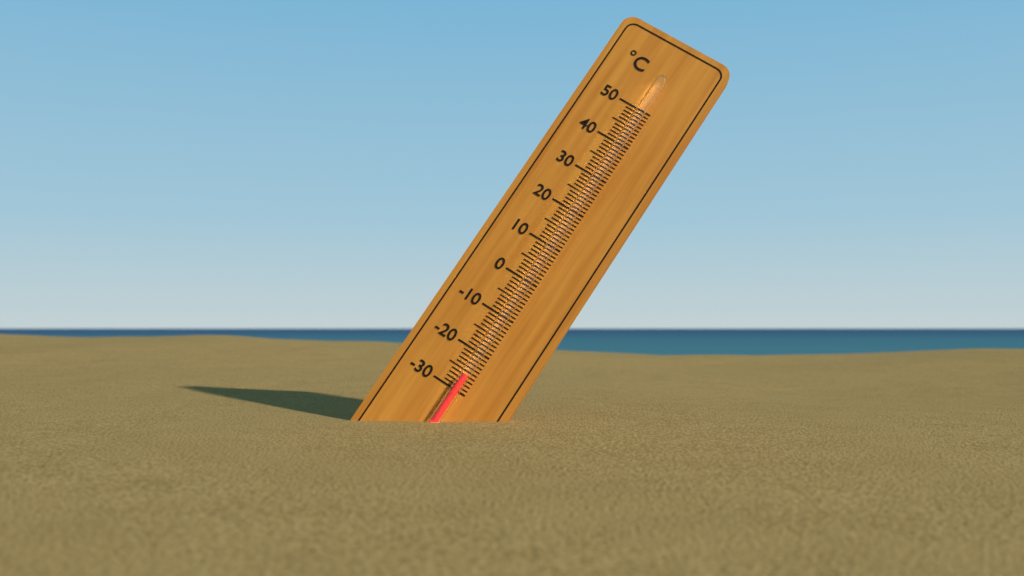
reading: -26 °C
